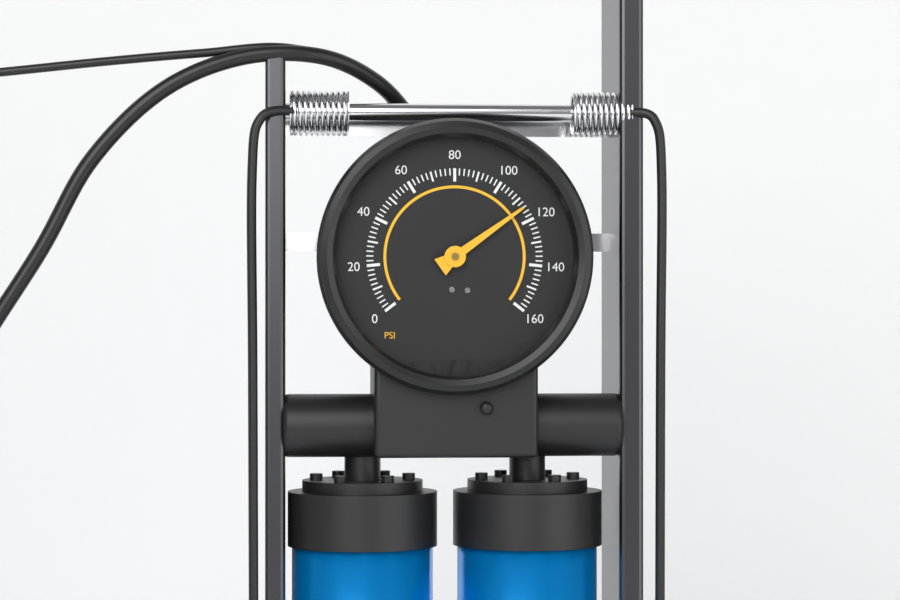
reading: 114 psi
